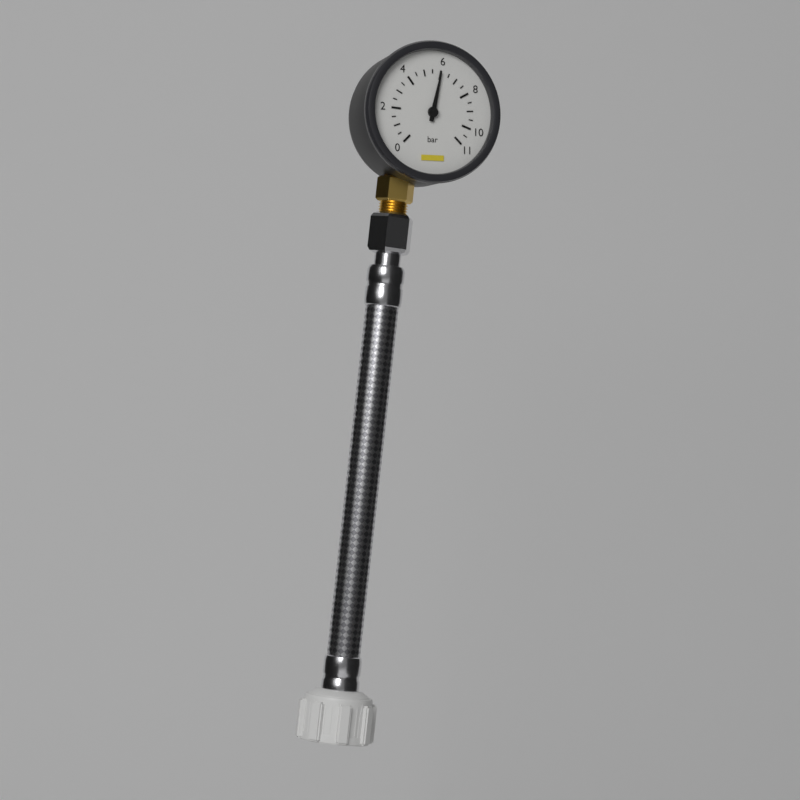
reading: 6.0 bar
